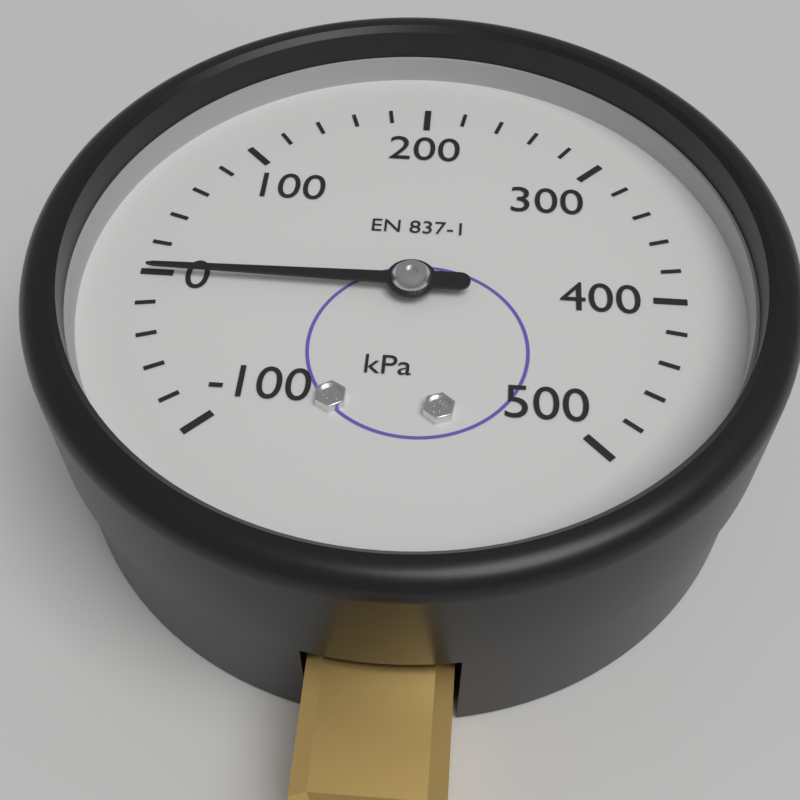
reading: 0 kPa
